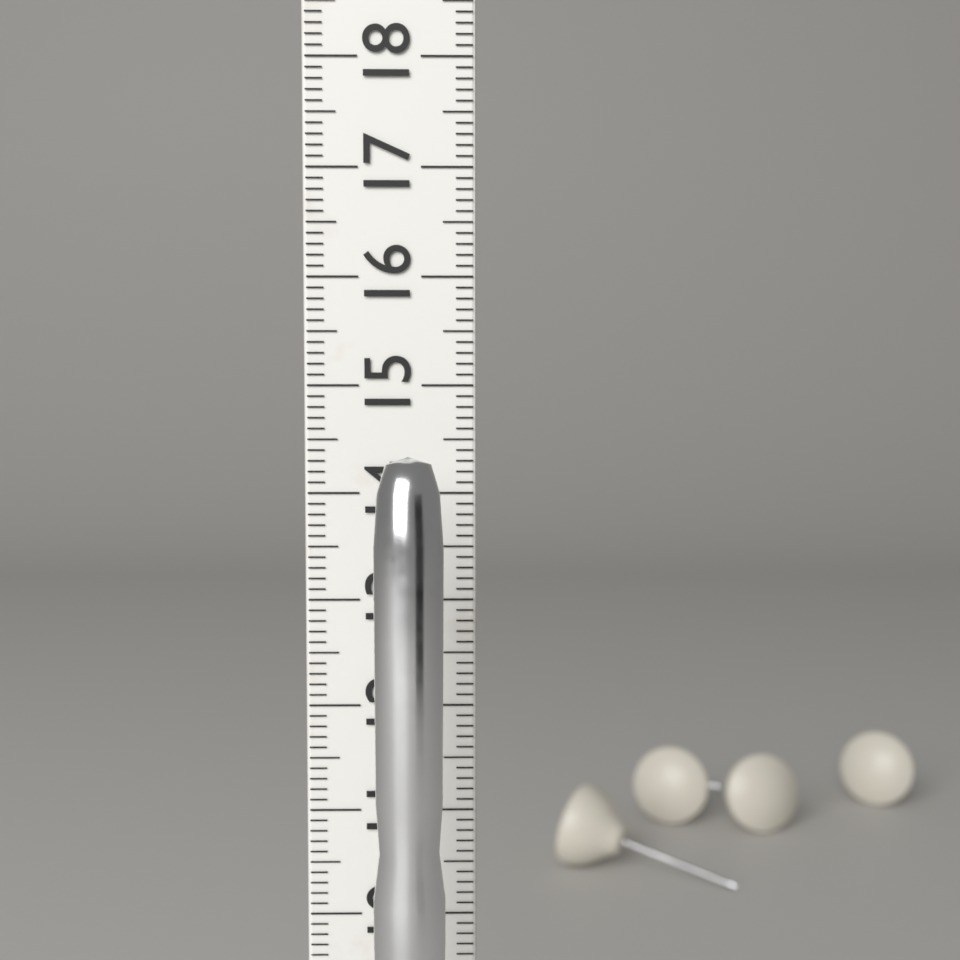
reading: 14.4 cm
